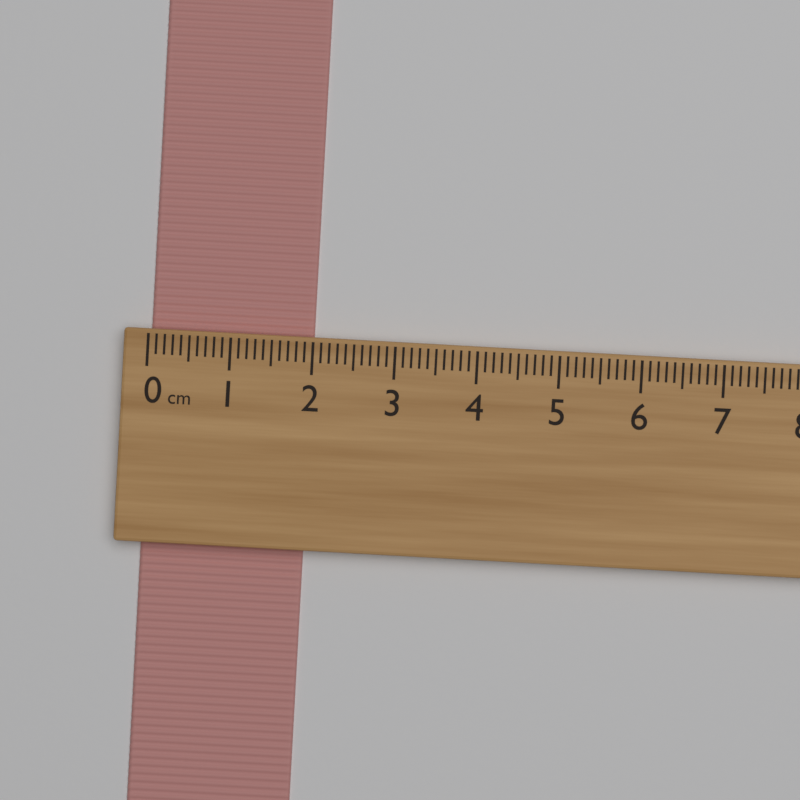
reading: 2.0 cm
